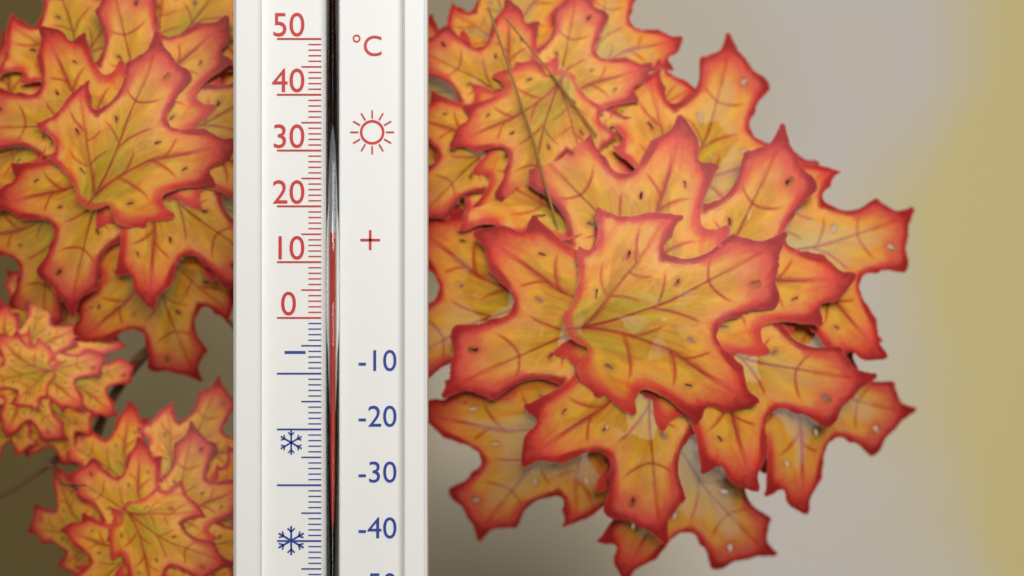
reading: 15 °C
